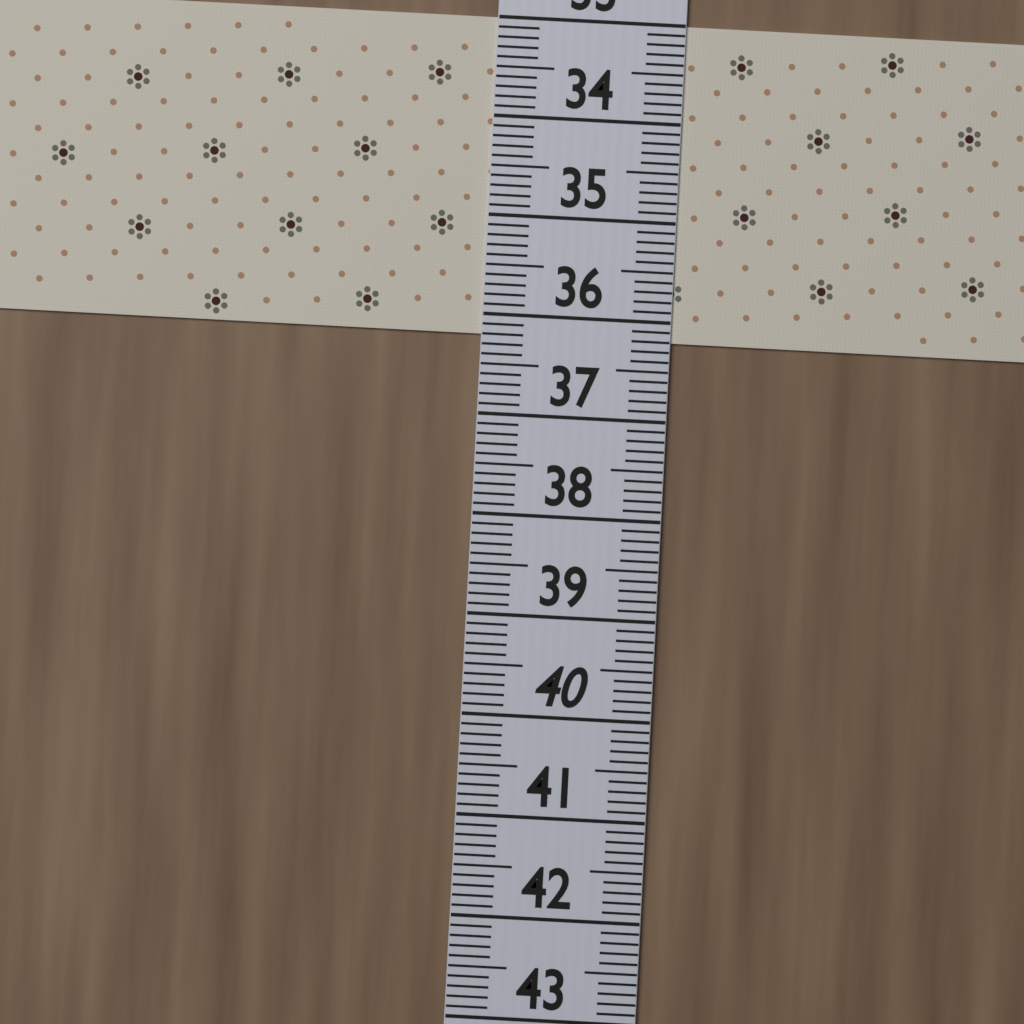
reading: 36.2 (no unit)
